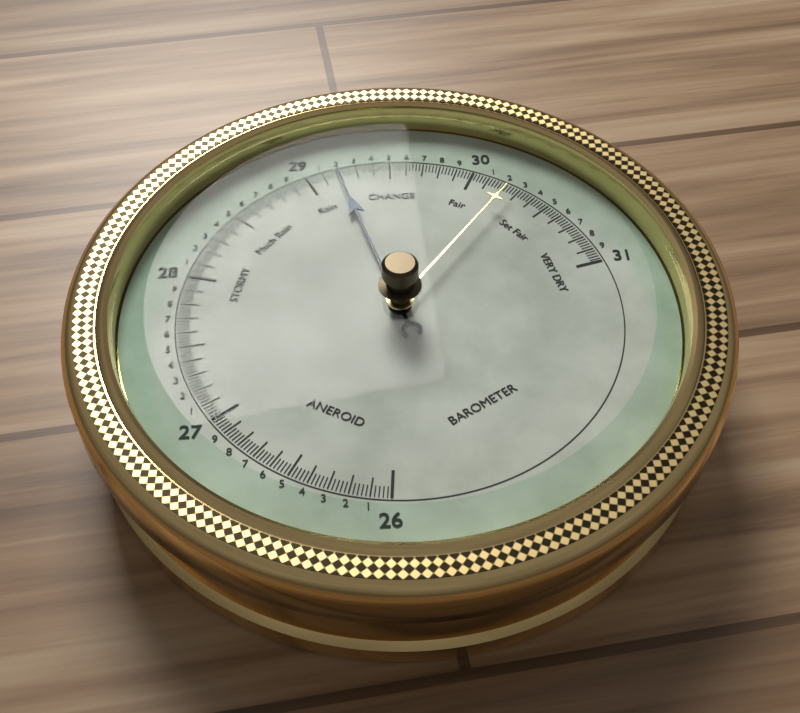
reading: 29.18 (no unit)
